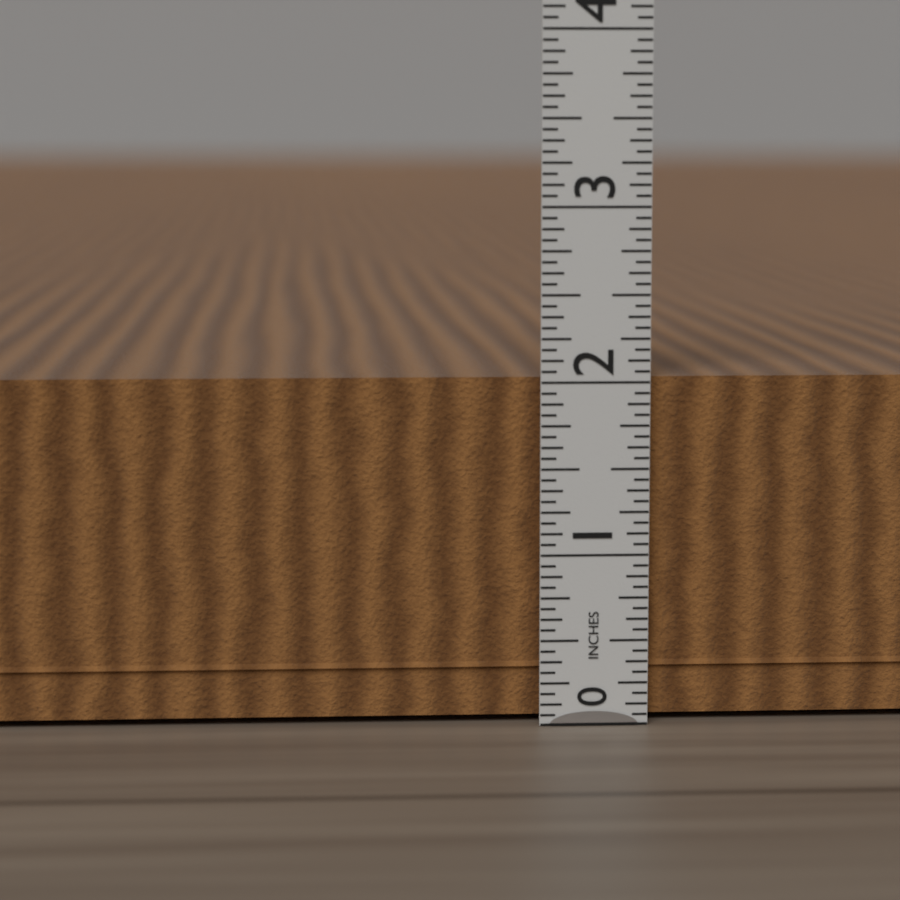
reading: 2.0625 in
